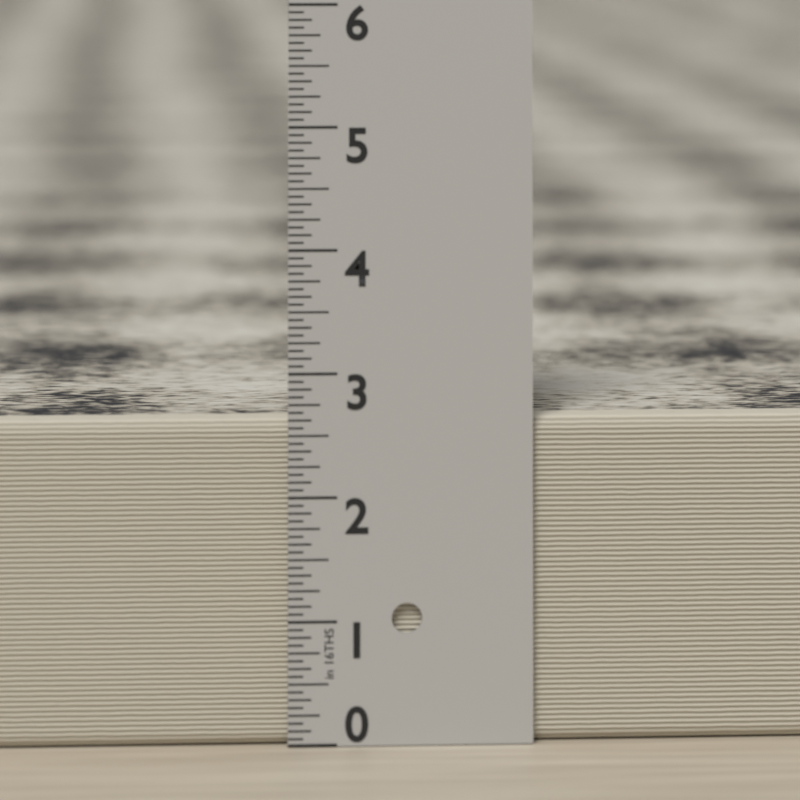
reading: 2.6250 in
